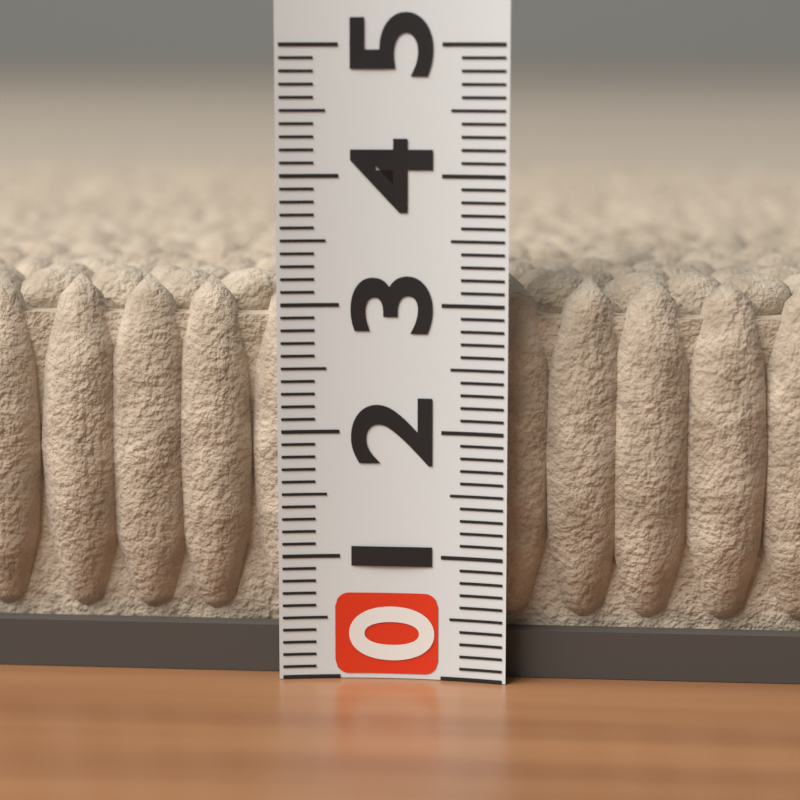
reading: 3.2 (no unit)
